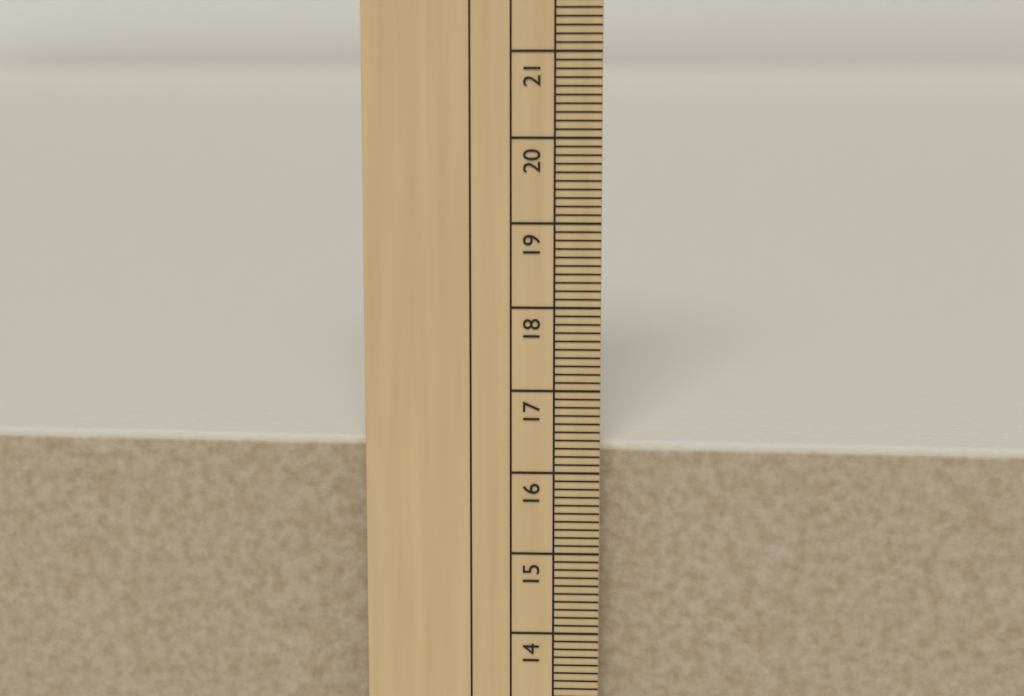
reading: 16.3 cm
